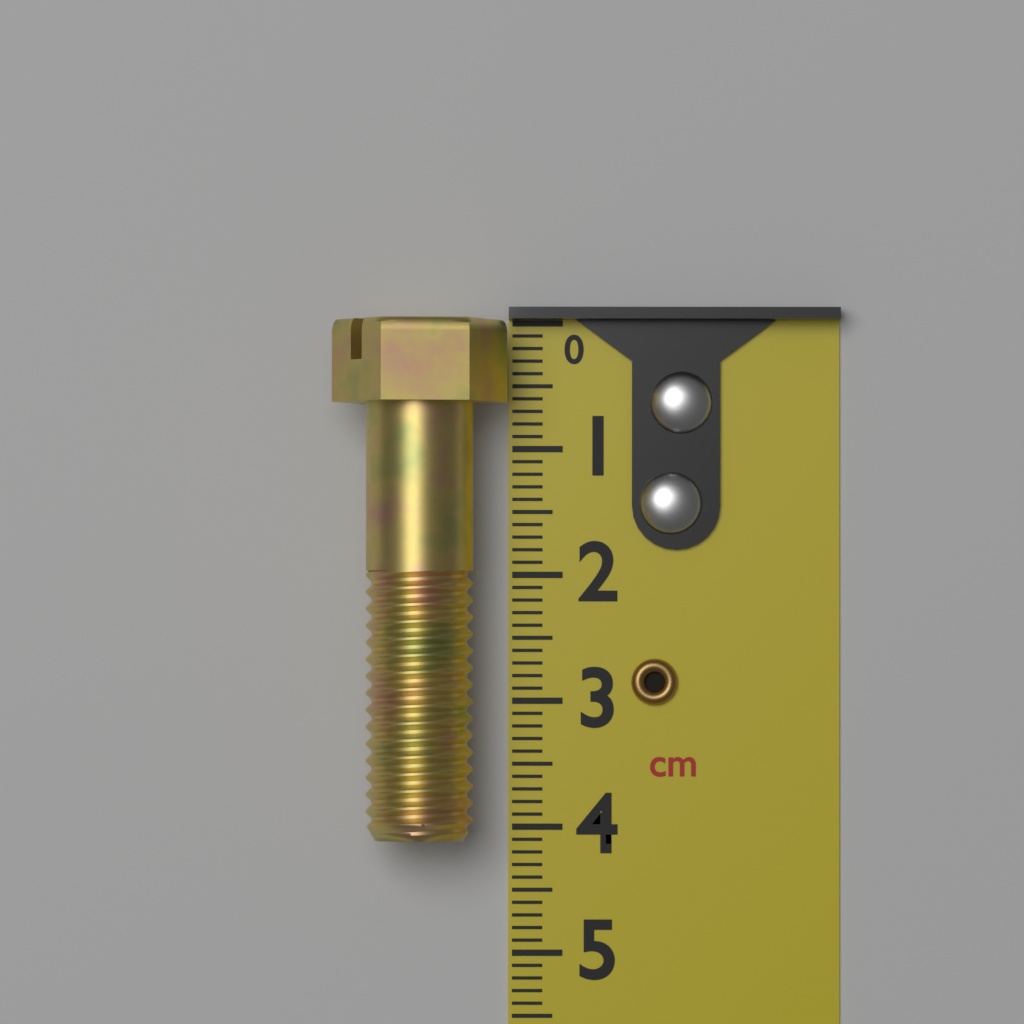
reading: 4.1 cm
